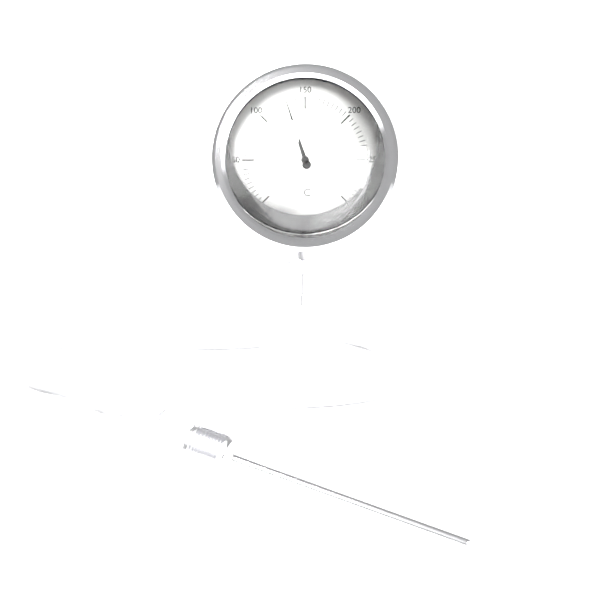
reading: 130 °C
